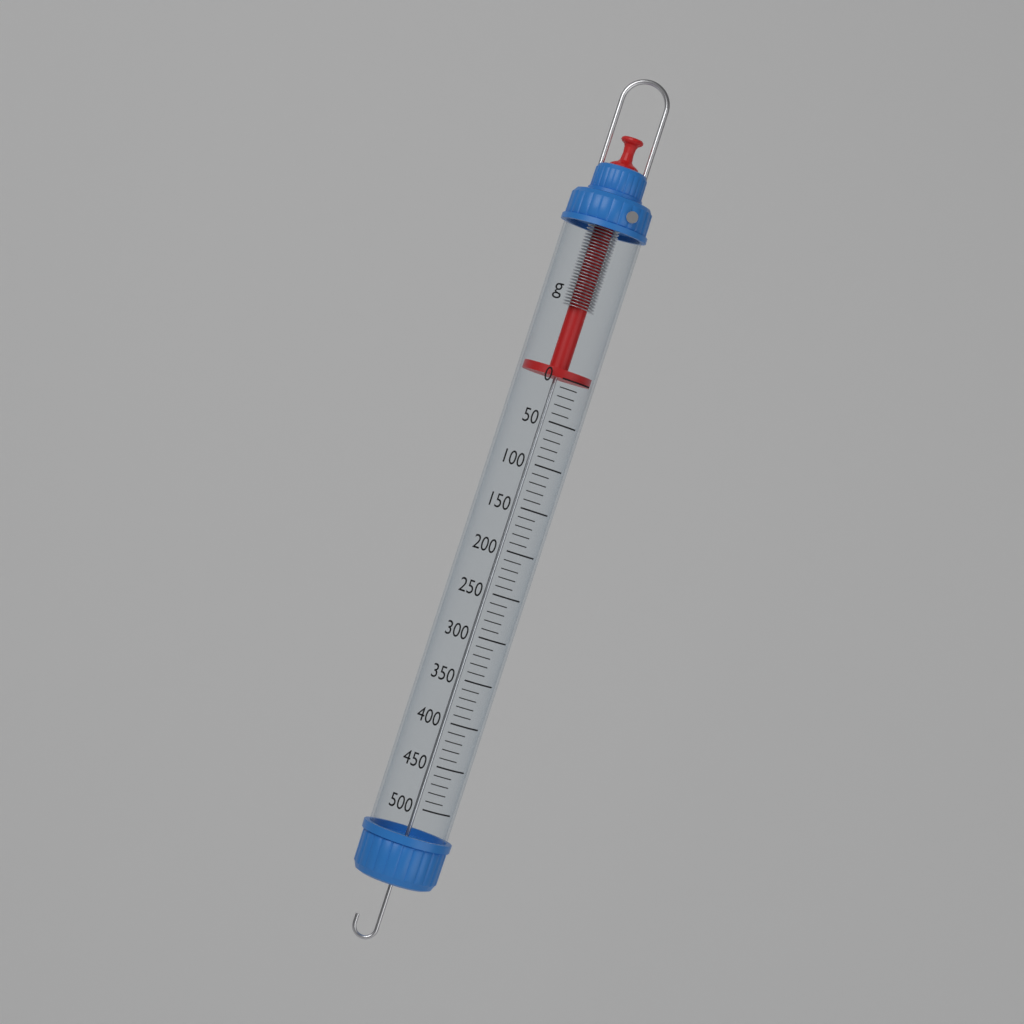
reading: 0 g
